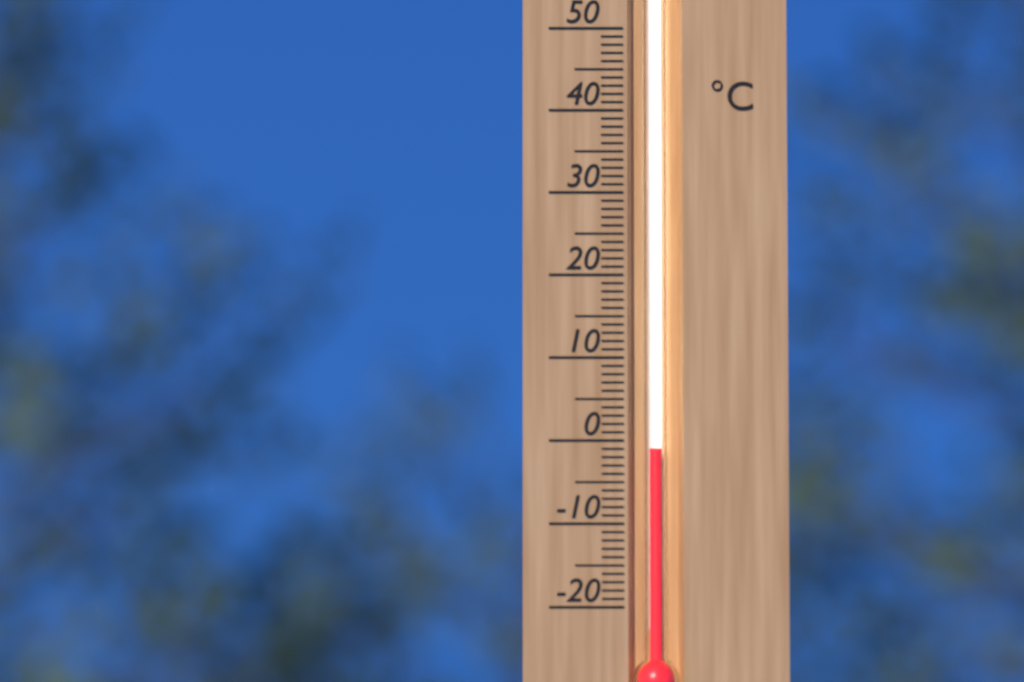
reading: -1 °C
